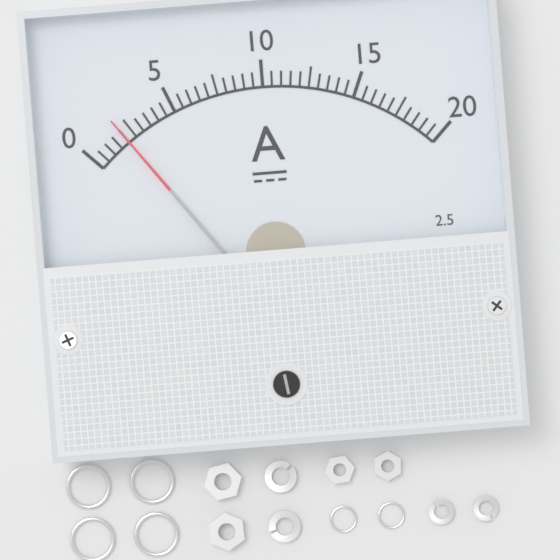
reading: 2.0 A
